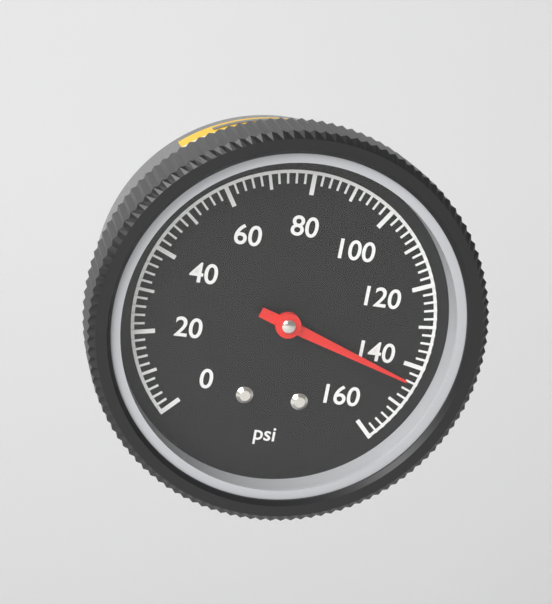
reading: 144 psi
